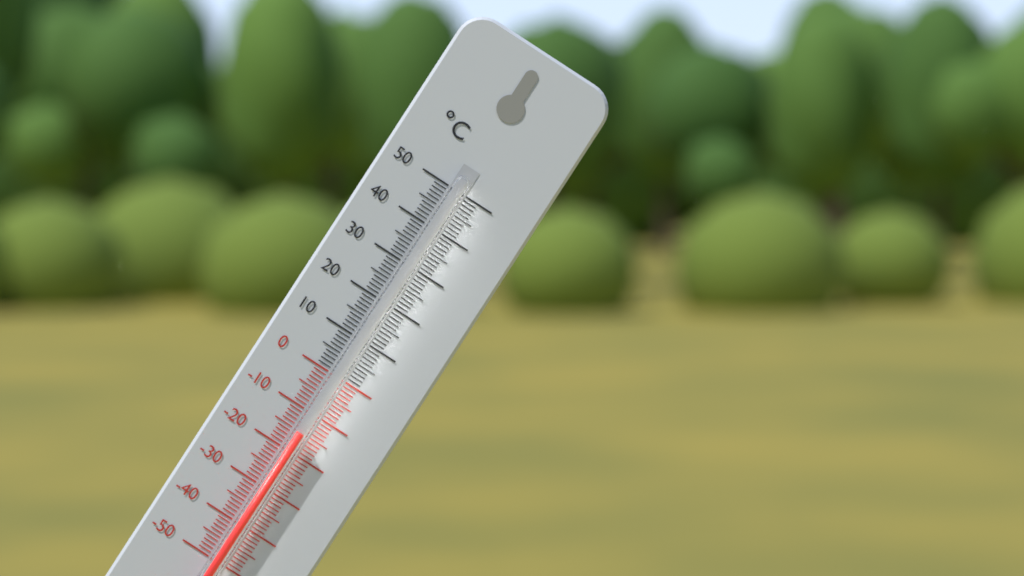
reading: -15 °C
